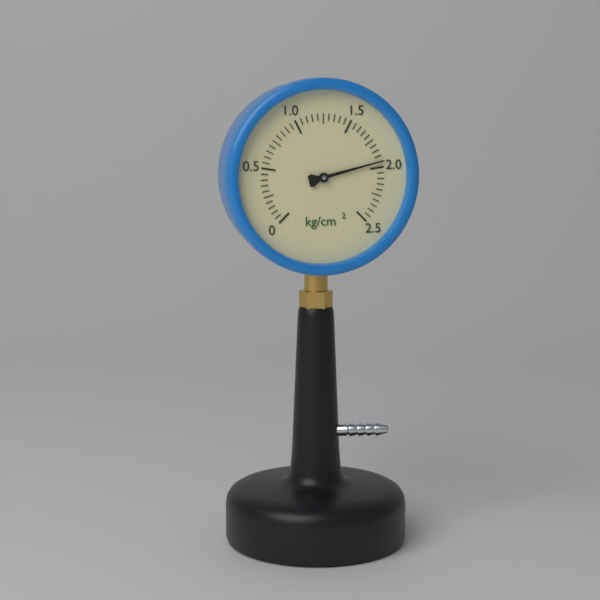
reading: 1.95 kg/cm²
